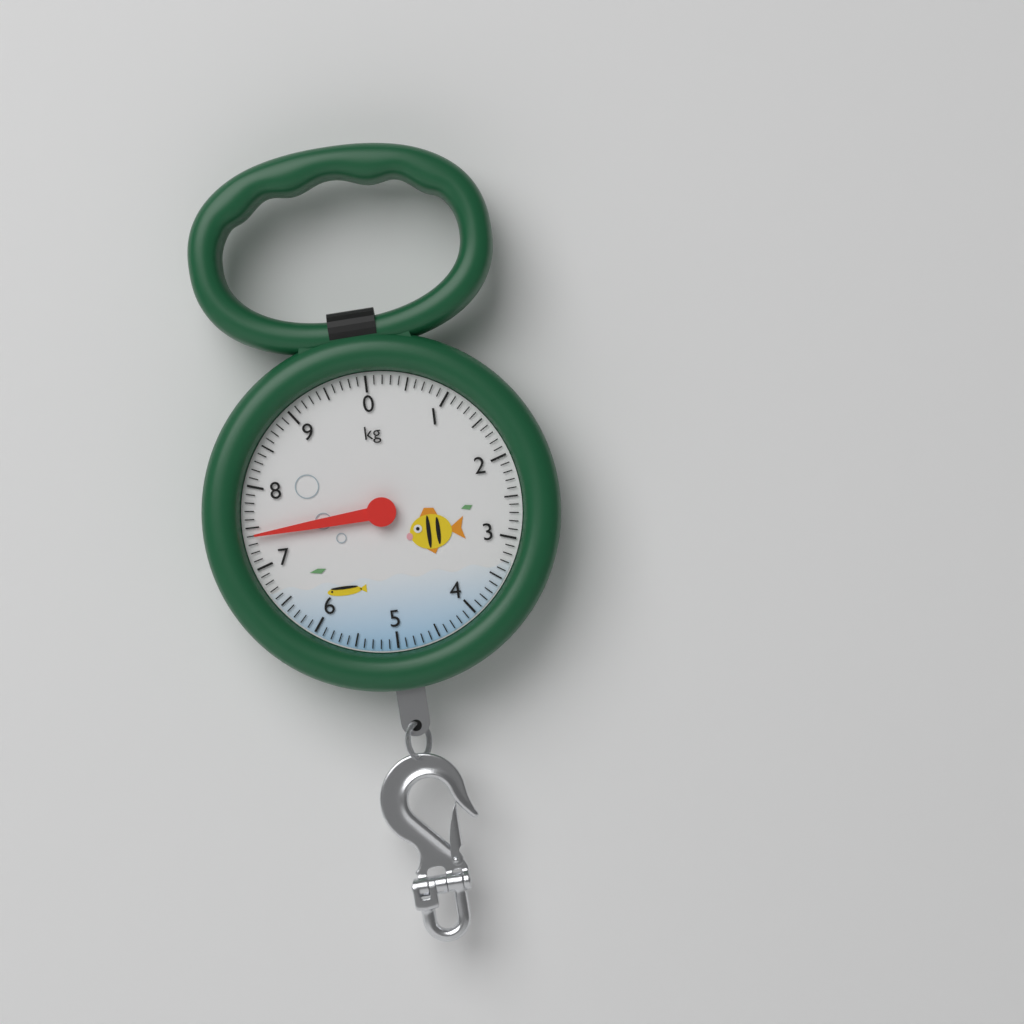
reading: 7.4 kg
